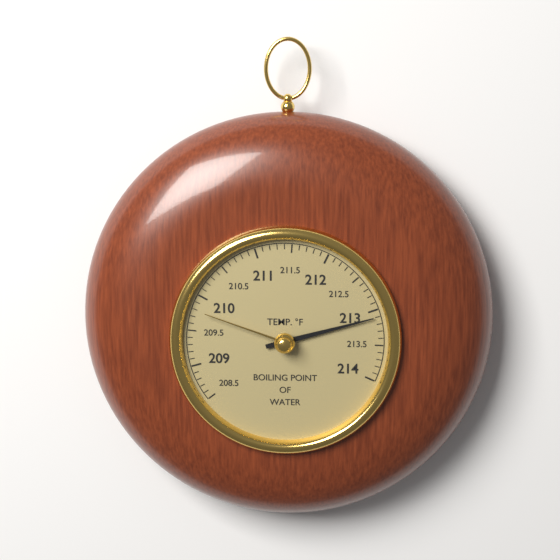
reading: 213.1 °F
